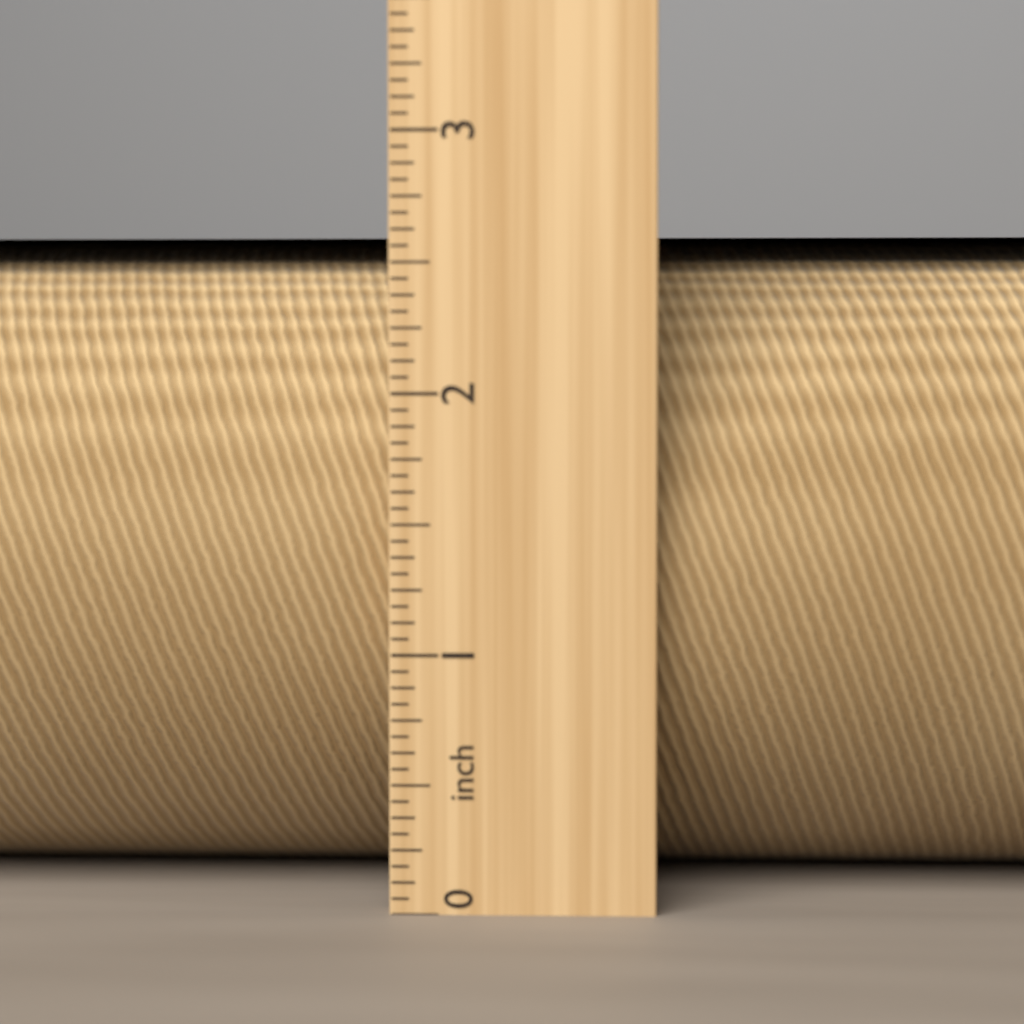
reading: 2.6250 in
